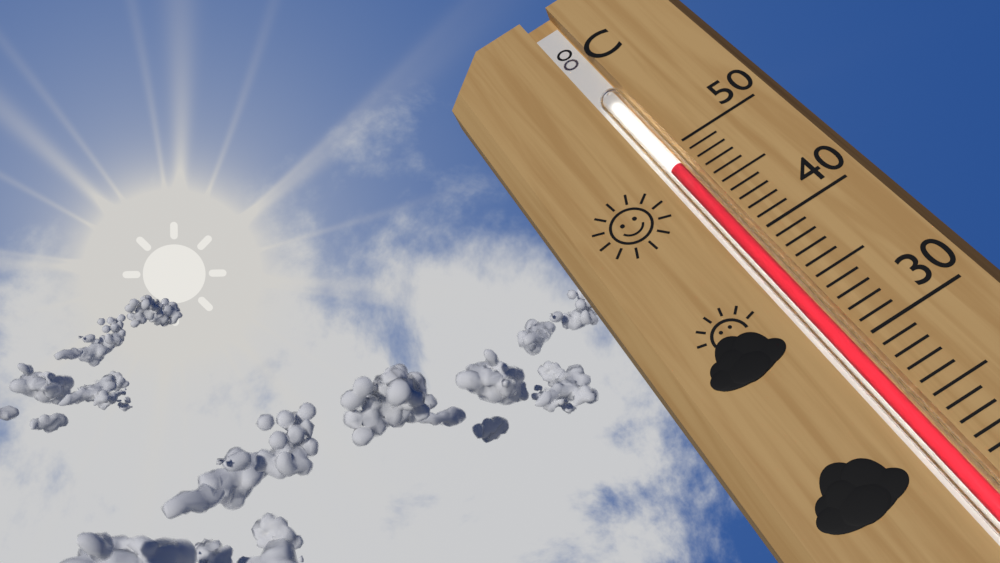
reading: 48 °C
